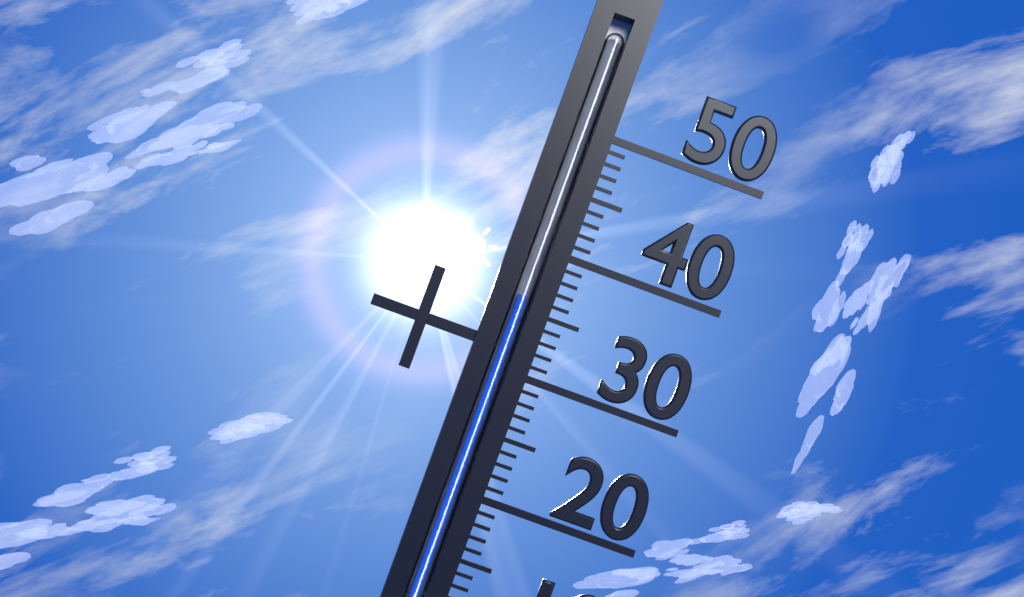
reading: 36 °C
